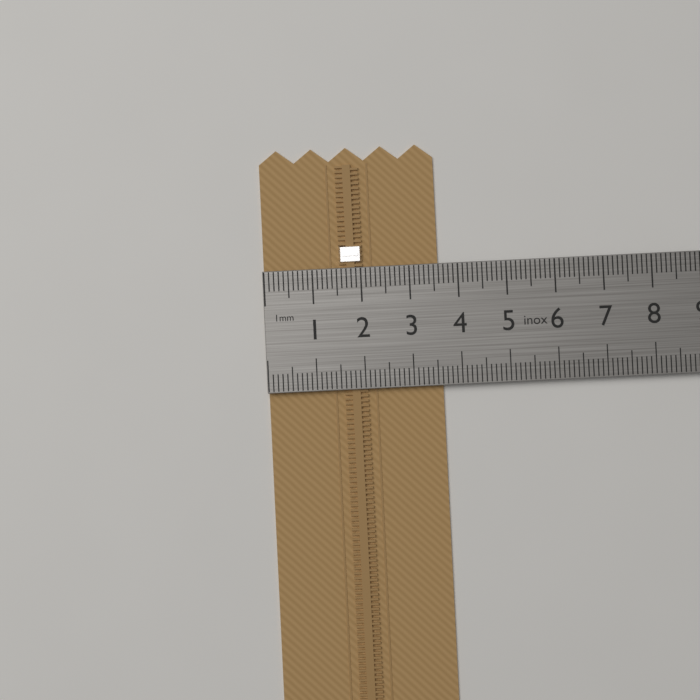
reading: 3.6 cm
